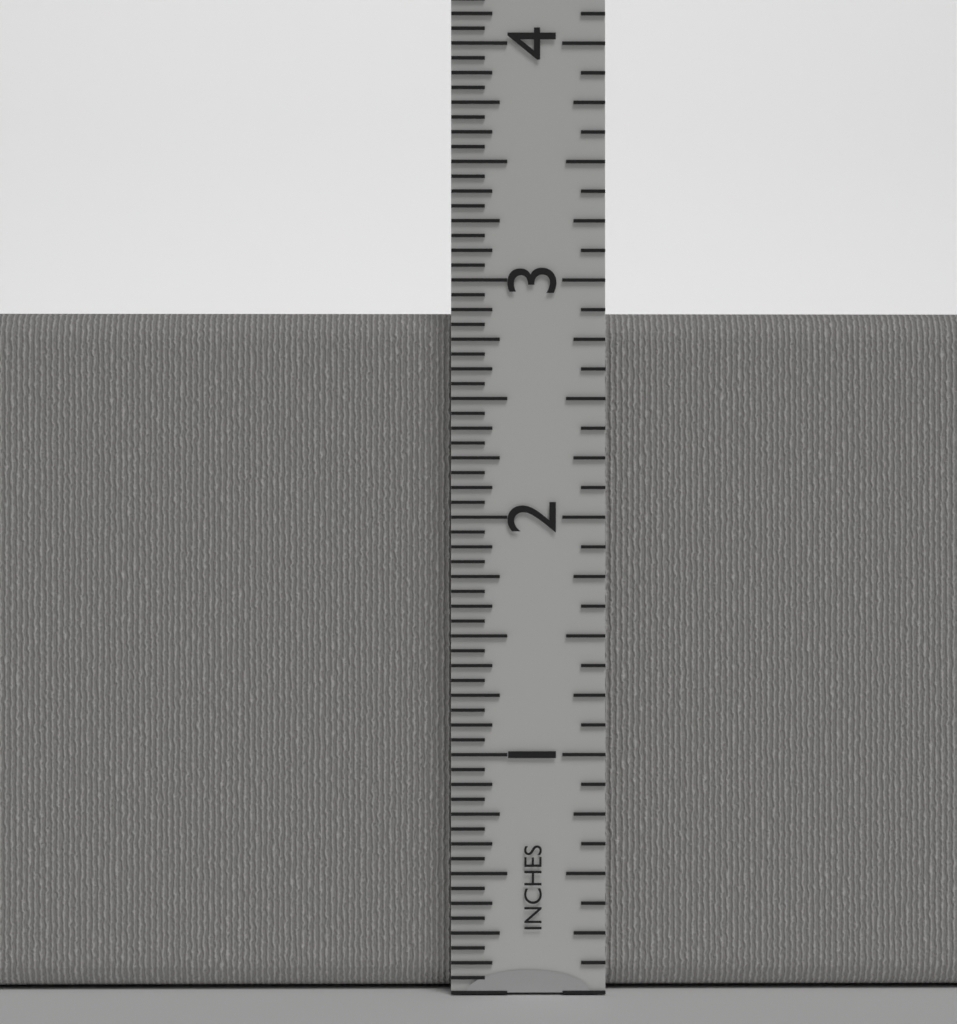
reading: 2.8750 in
